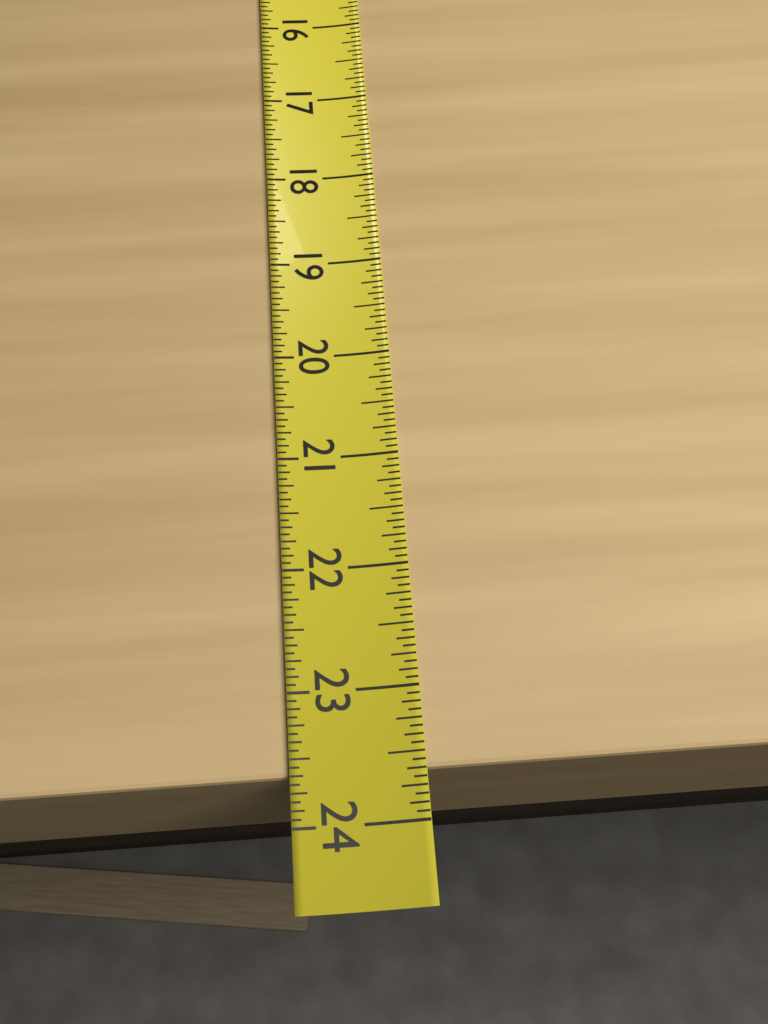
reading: 23.6250 (no unit)
